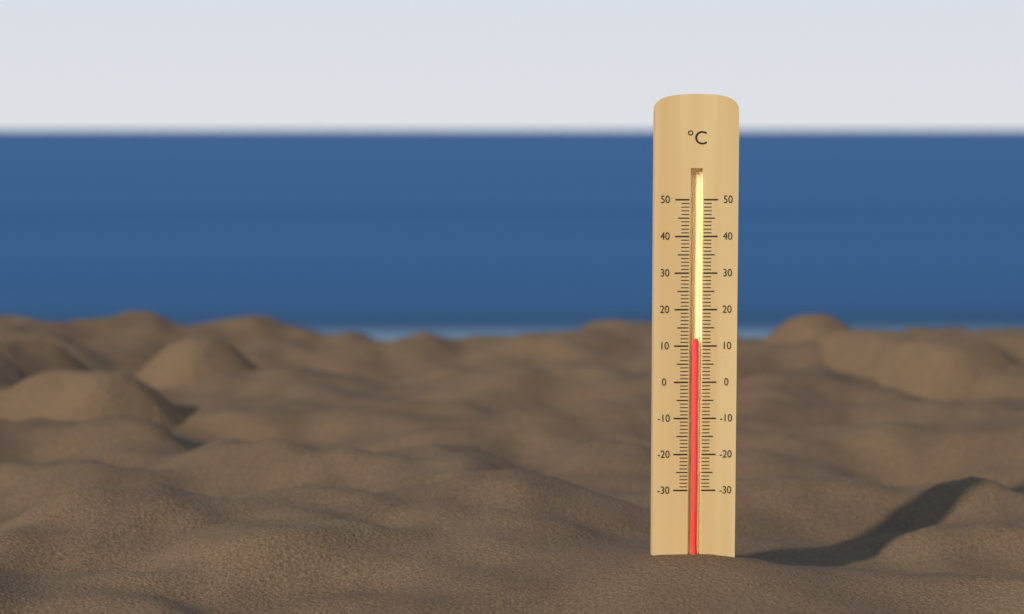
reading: 12 °C
